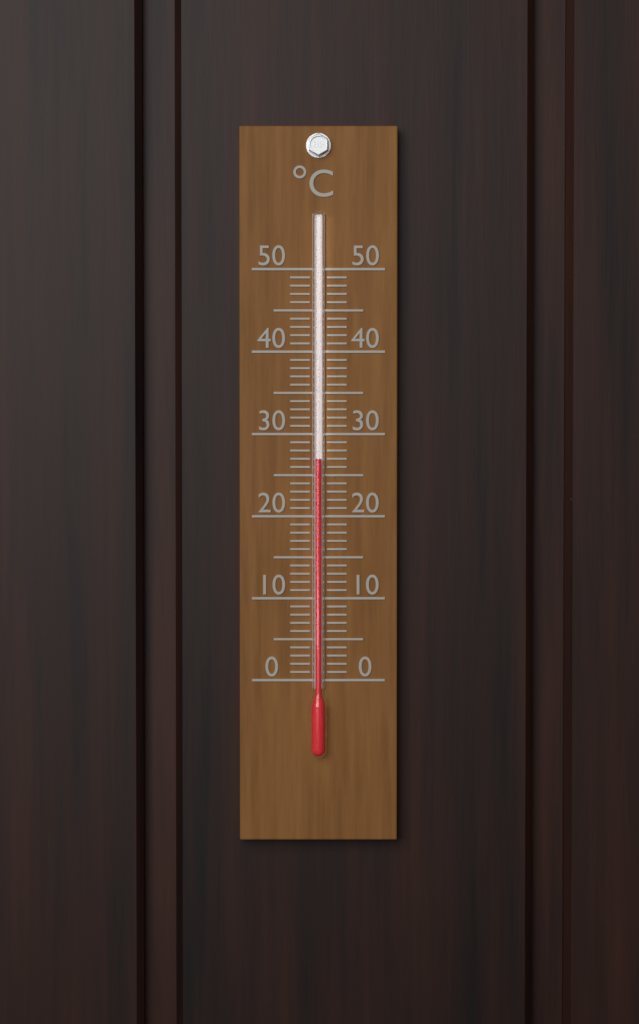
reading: 27 °C
